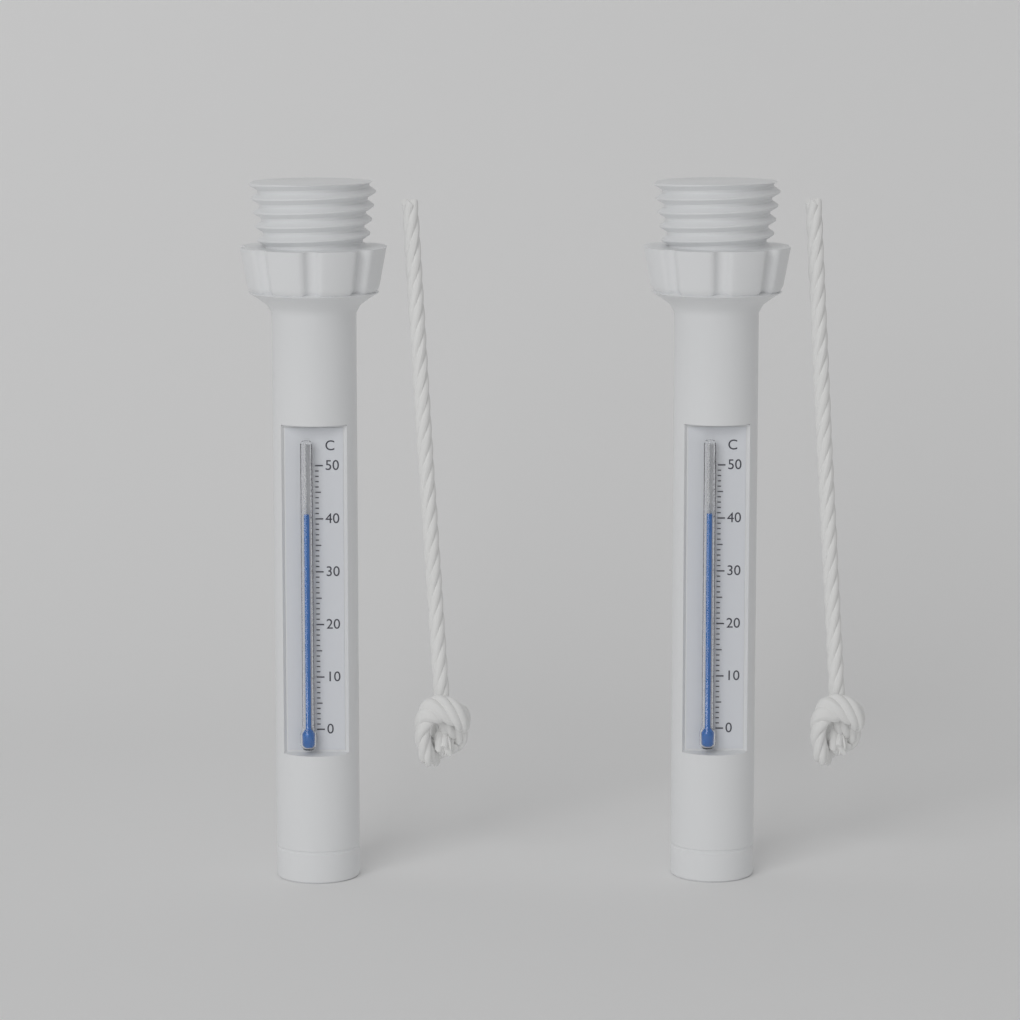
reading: 41 °C
